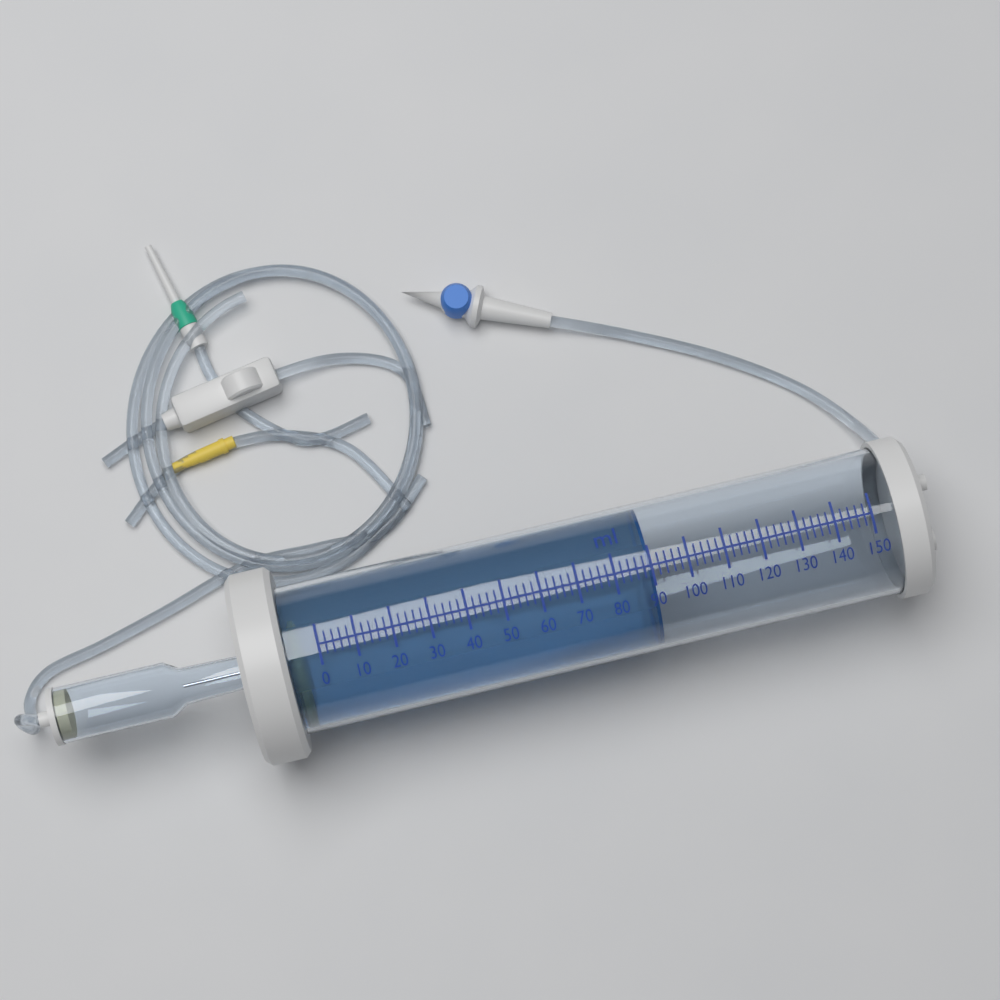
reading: 90 ml
